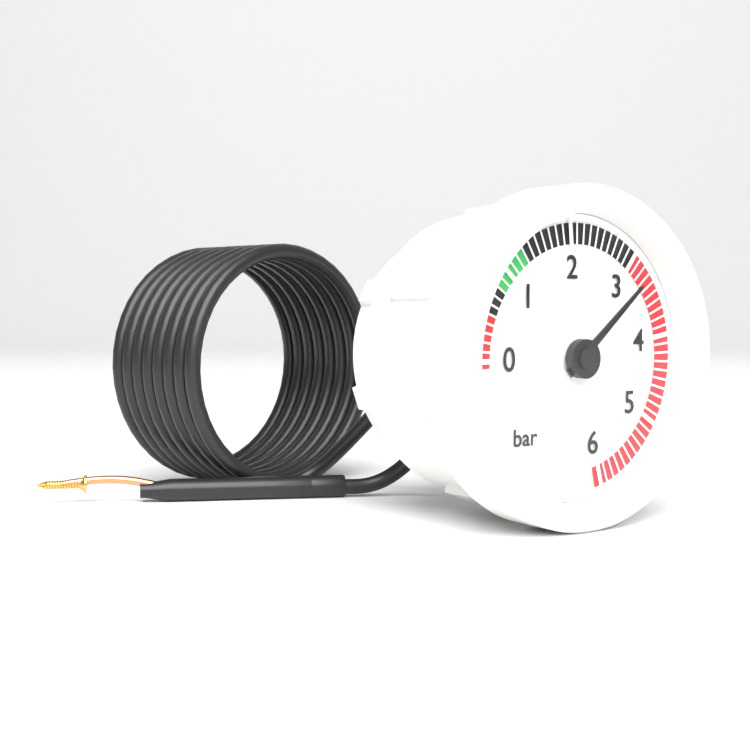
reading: 3.3 bar
